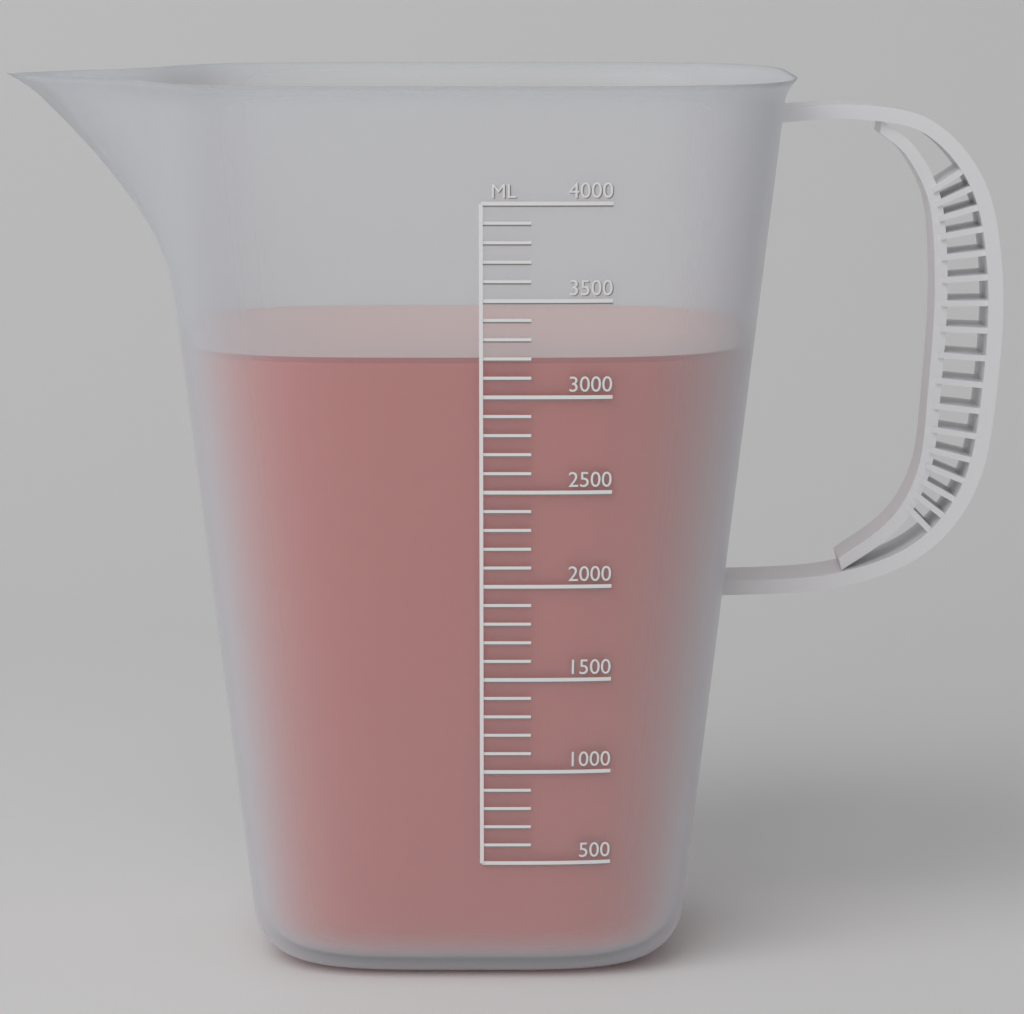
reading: 3200 ml
